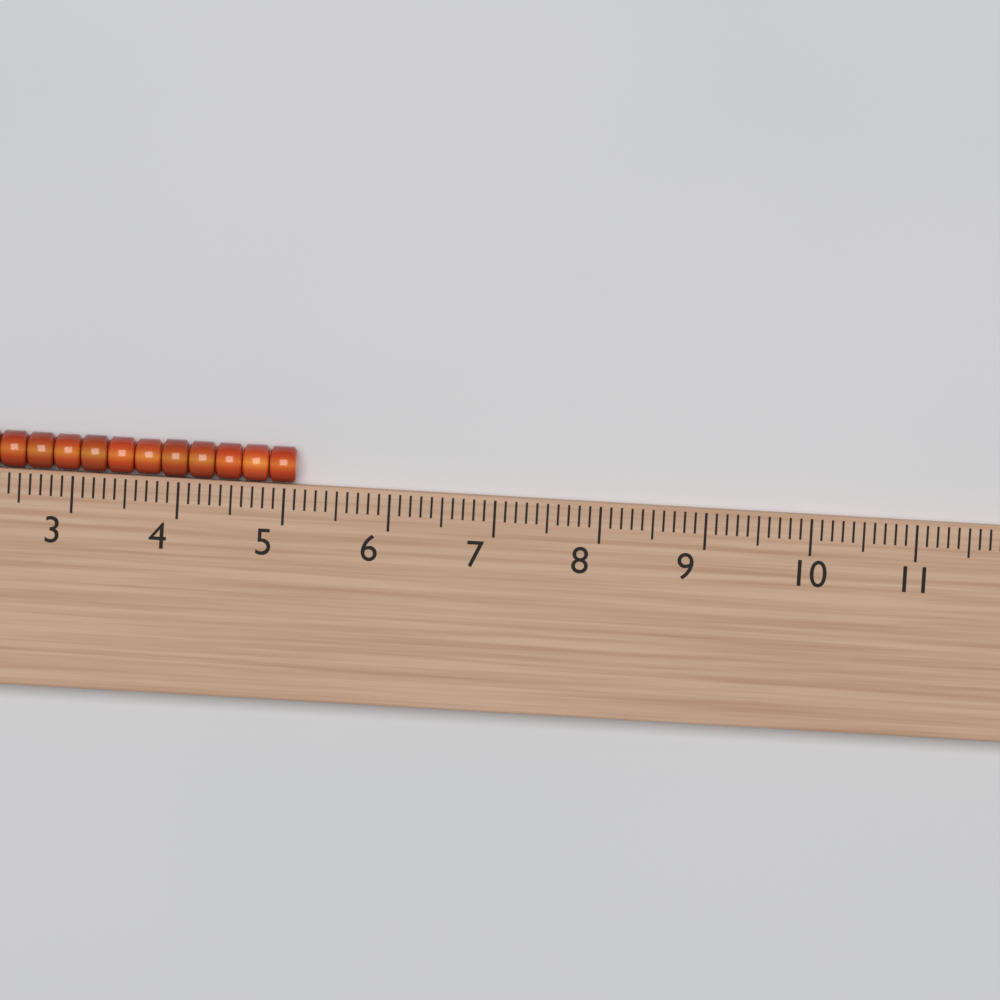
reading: 5.1 (no unit)
